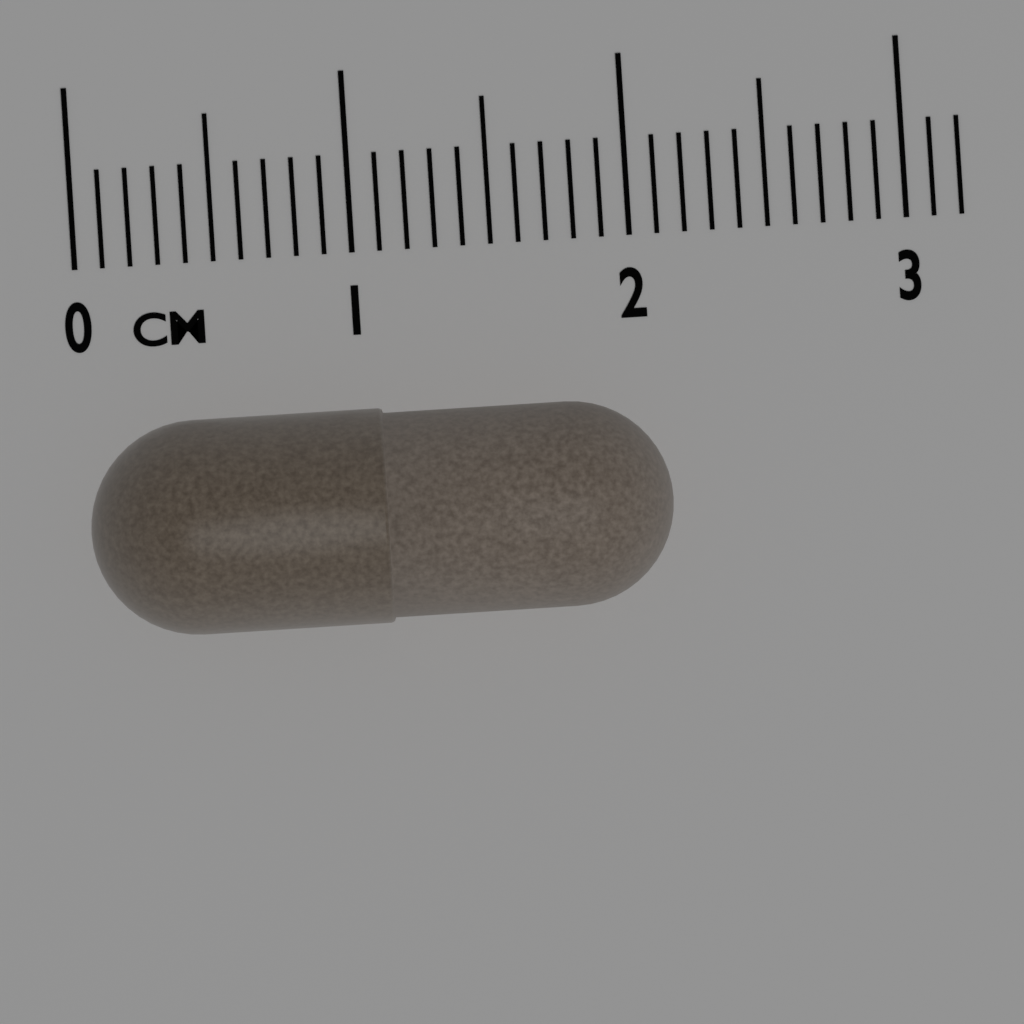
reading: 2.1 cm
